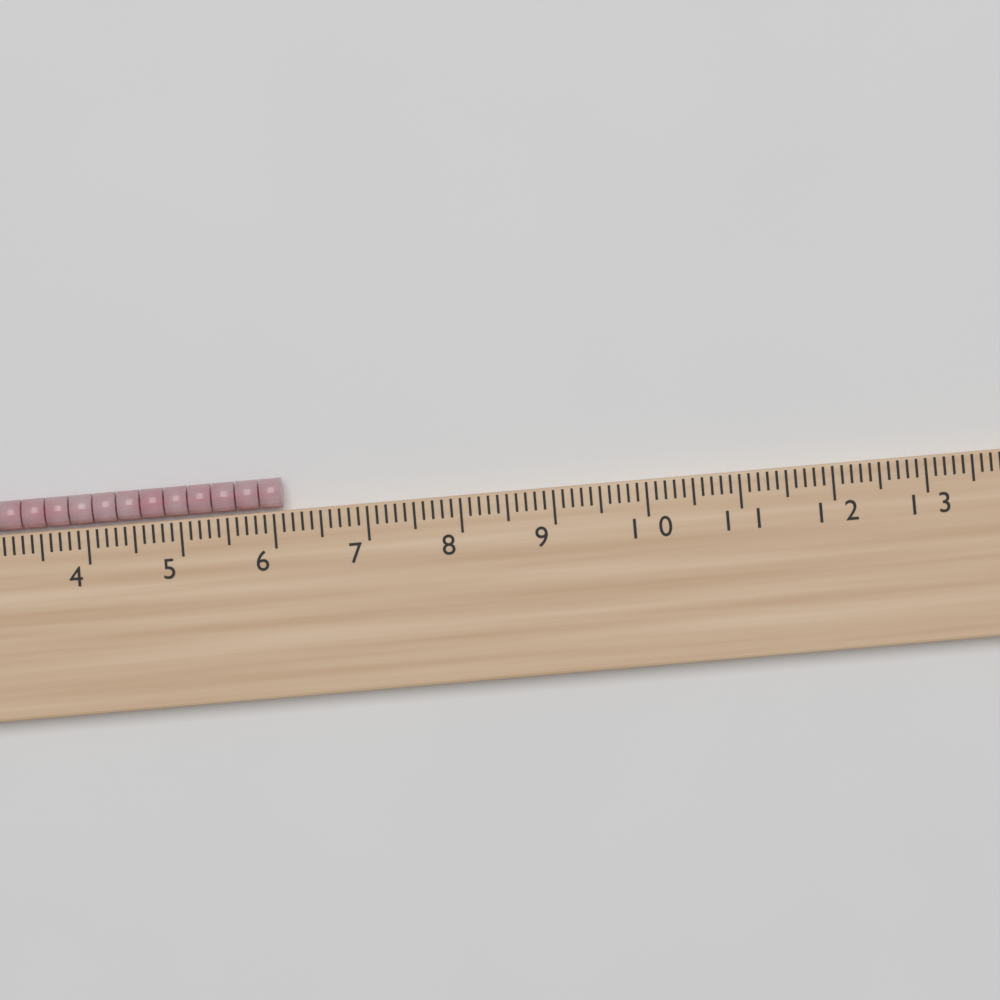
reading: 6.1 cm
